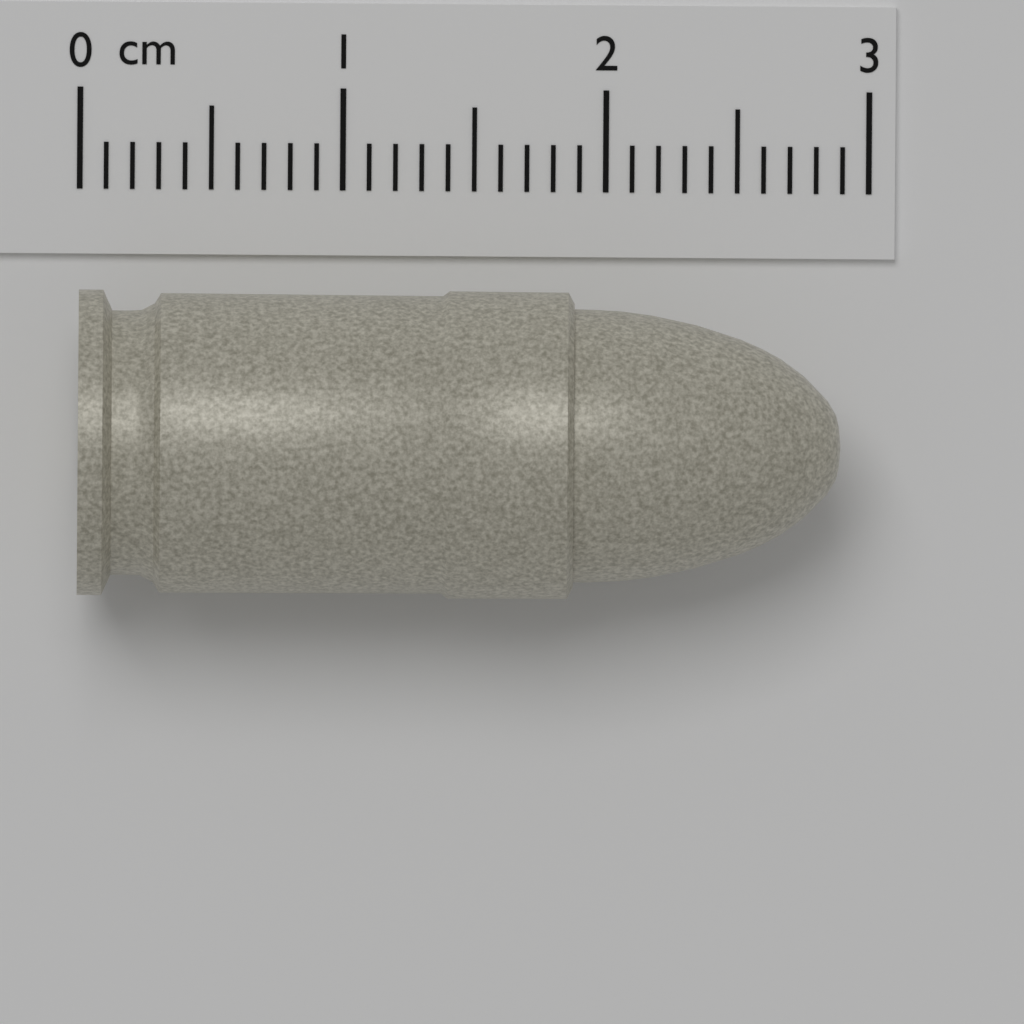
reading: 2.9 cm
